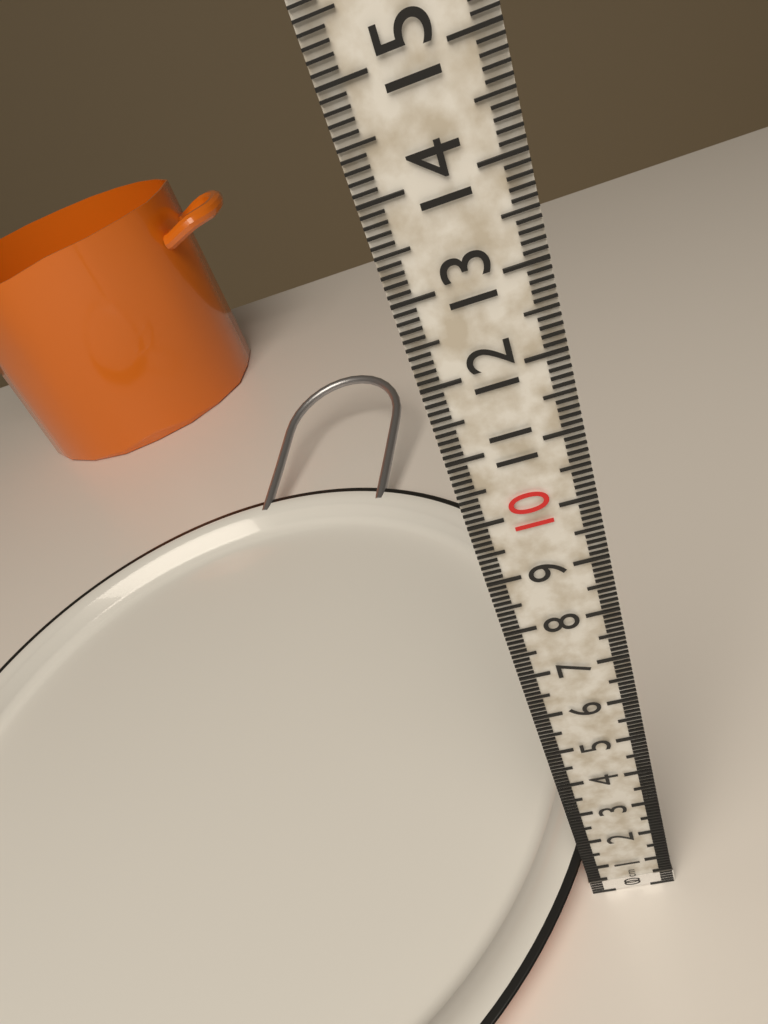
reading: 0.7 cm
